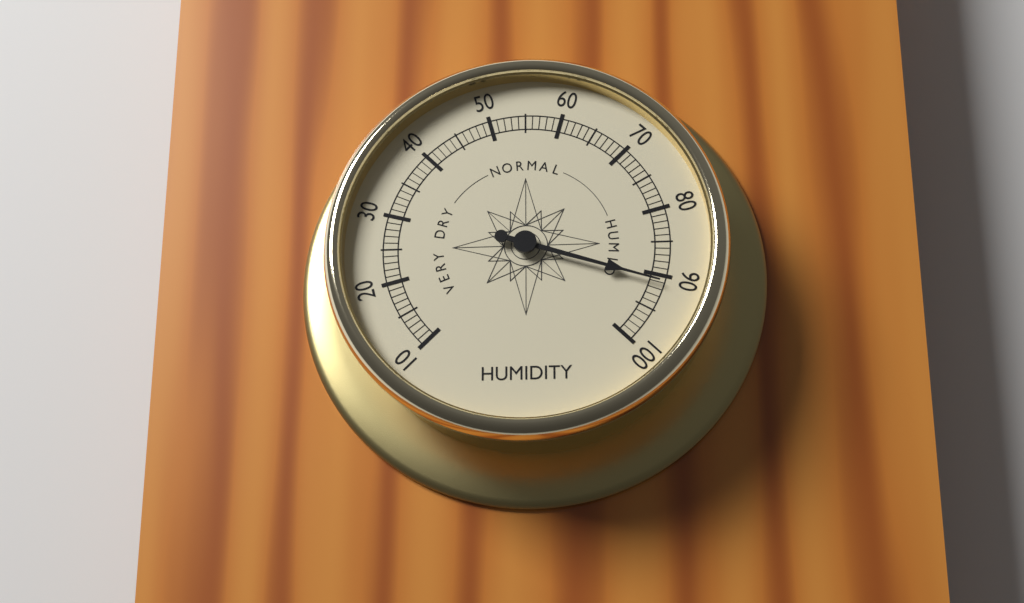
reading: 91 (no unit)
